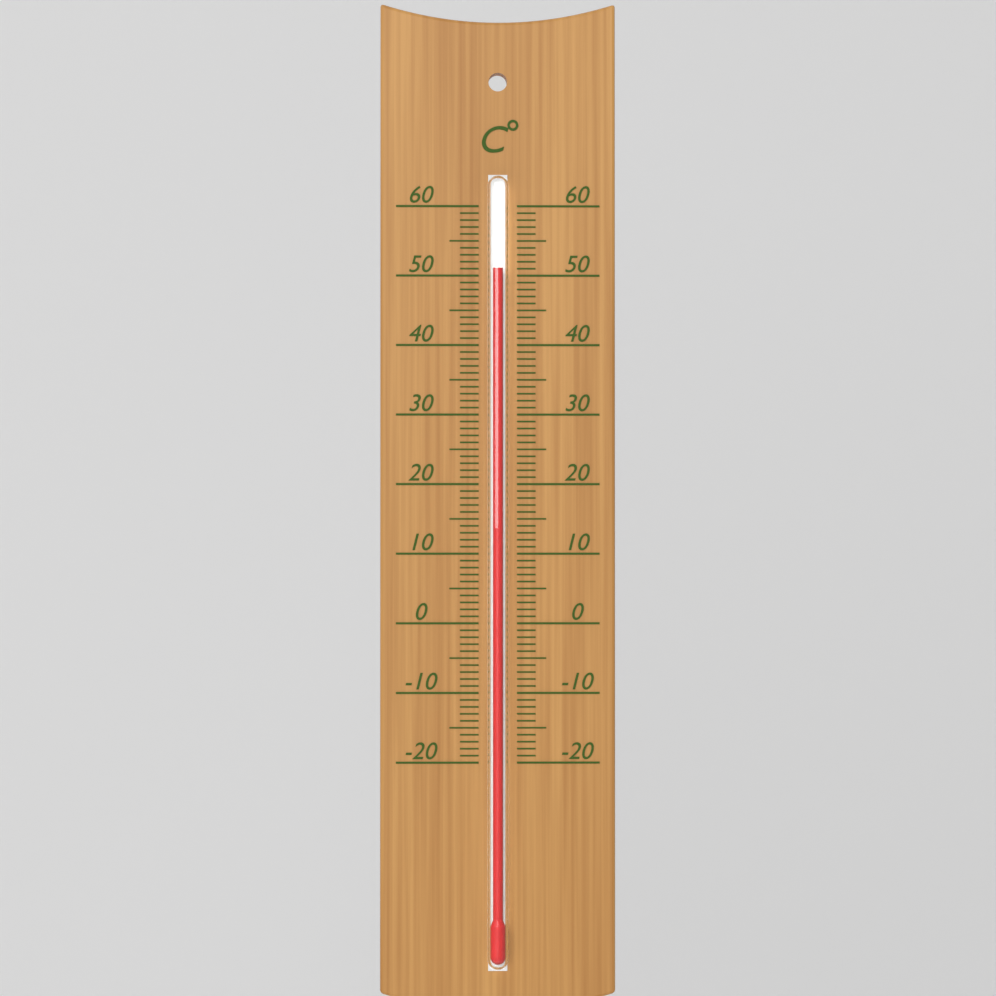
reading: 51 °C
